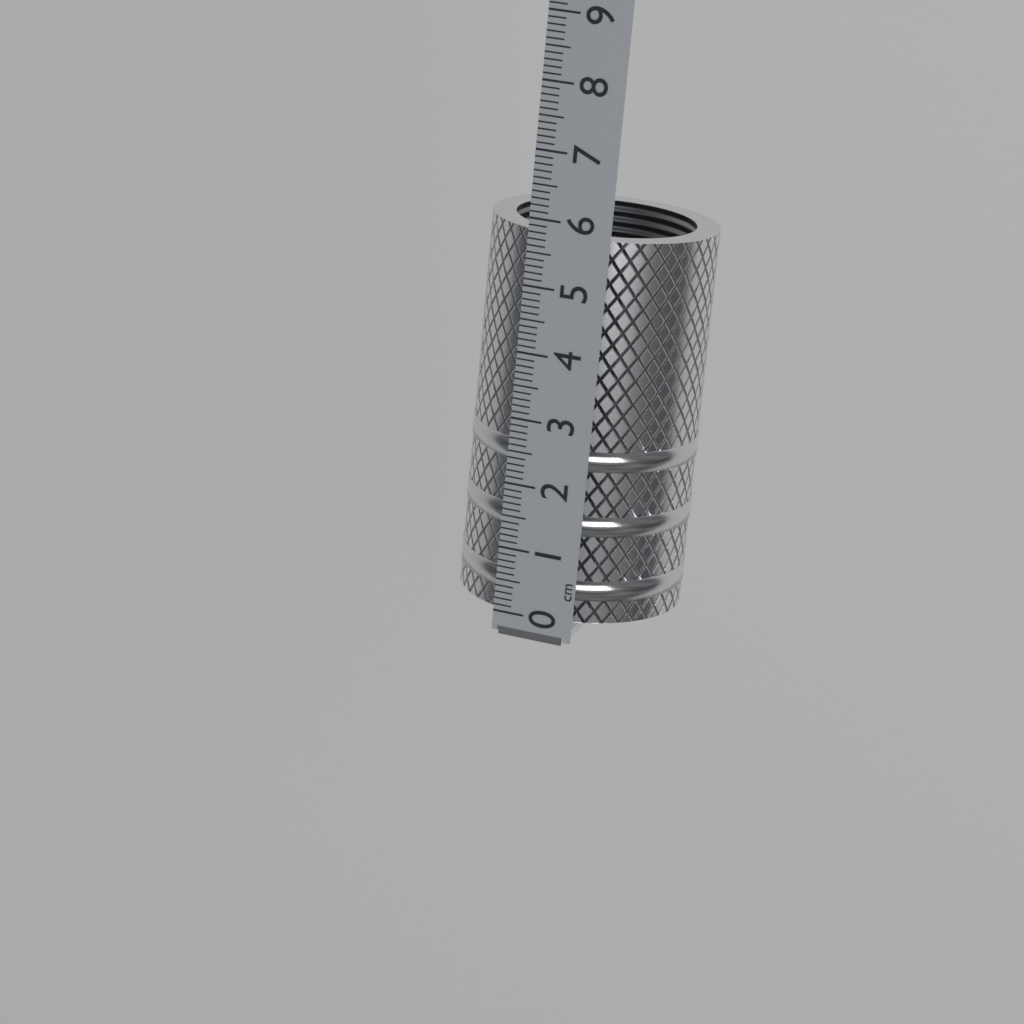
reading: 5.8 cm
